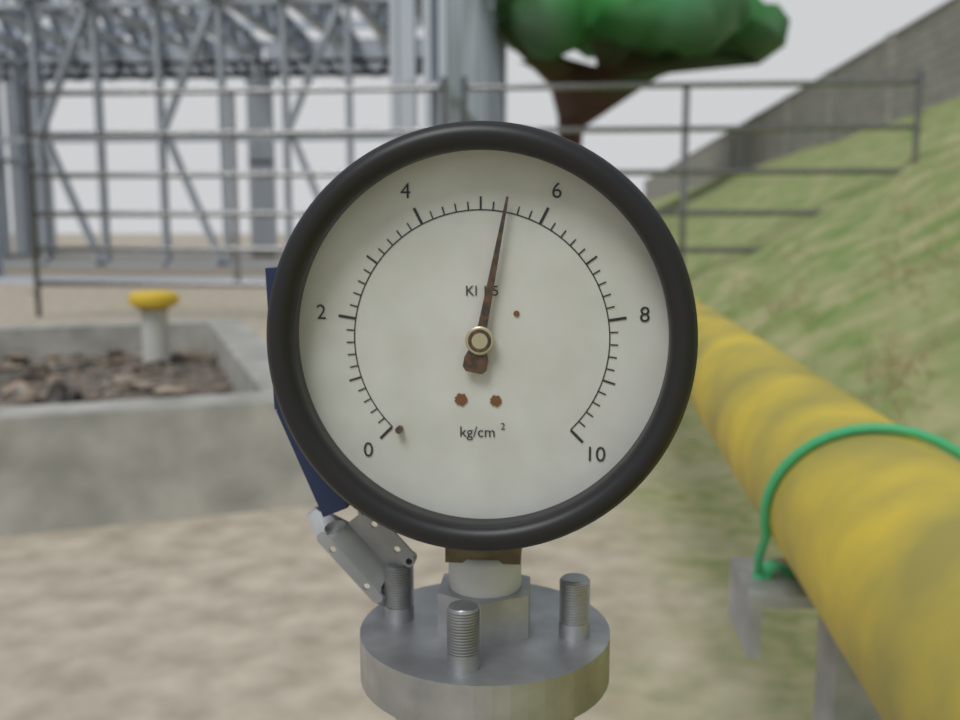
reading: 5.4 kg/cm²
